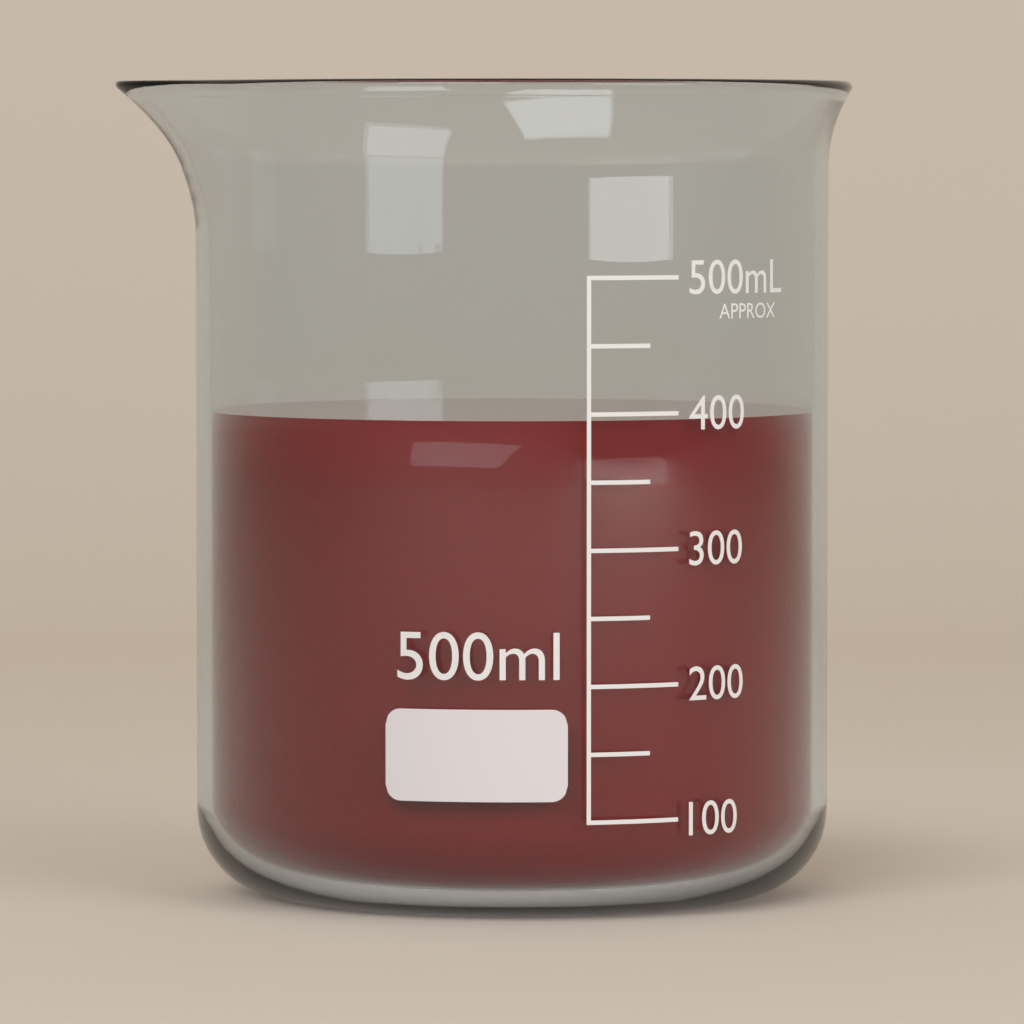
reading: 395 ml
